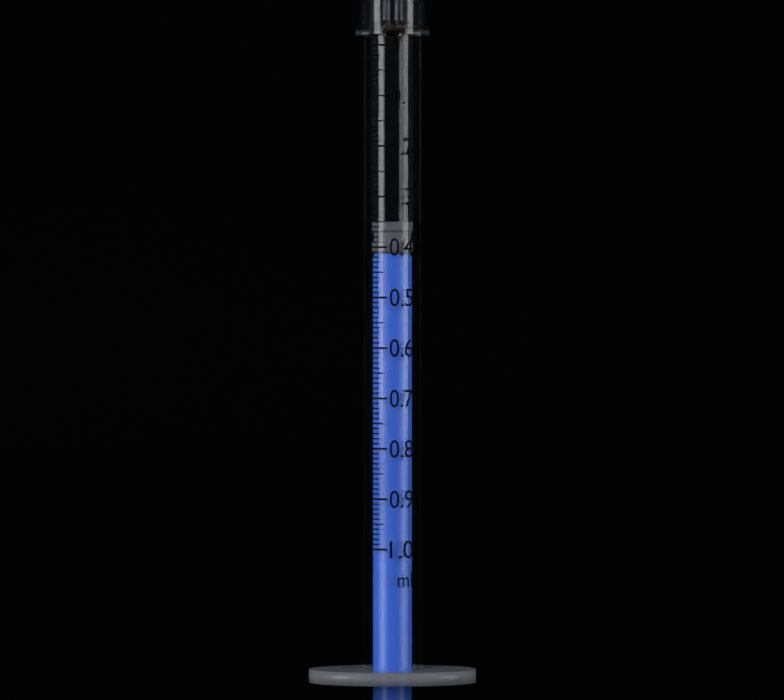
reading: 0.35 ml
